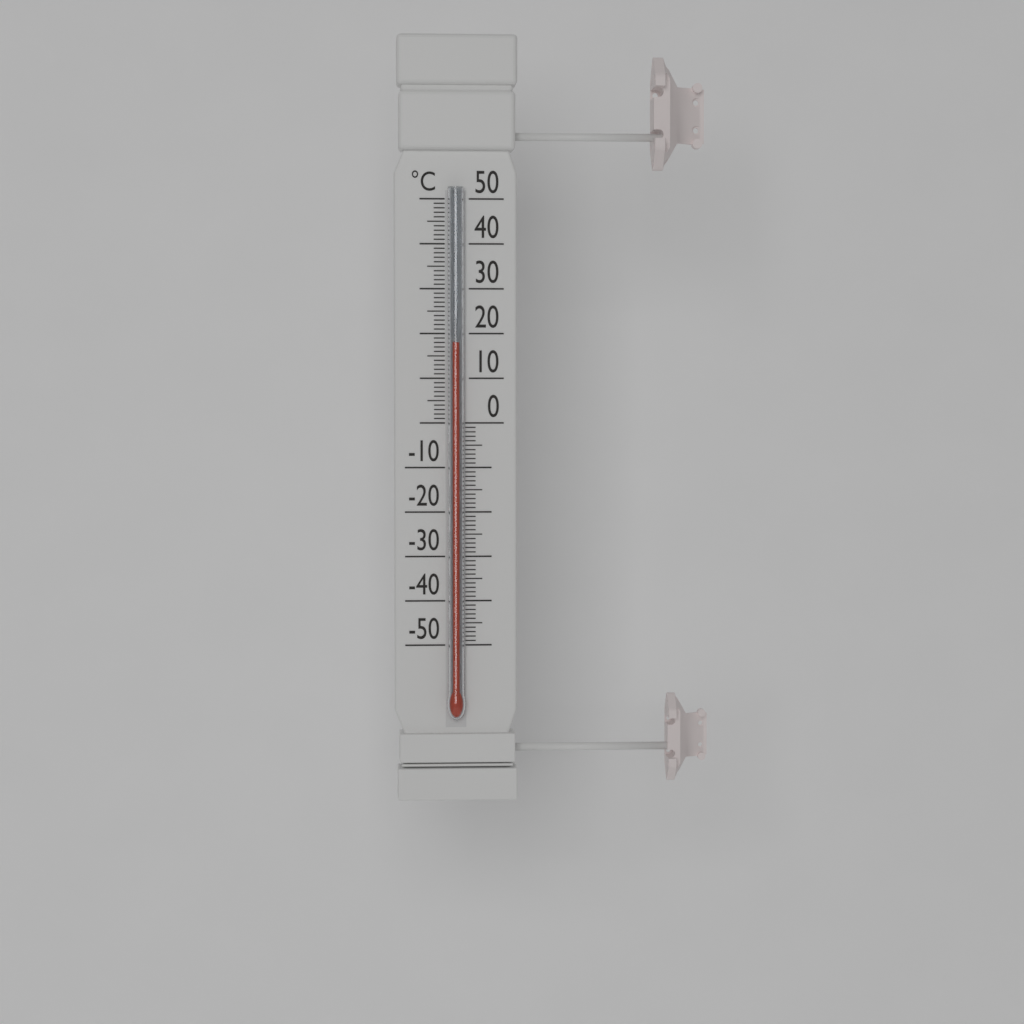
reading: 18 °C
